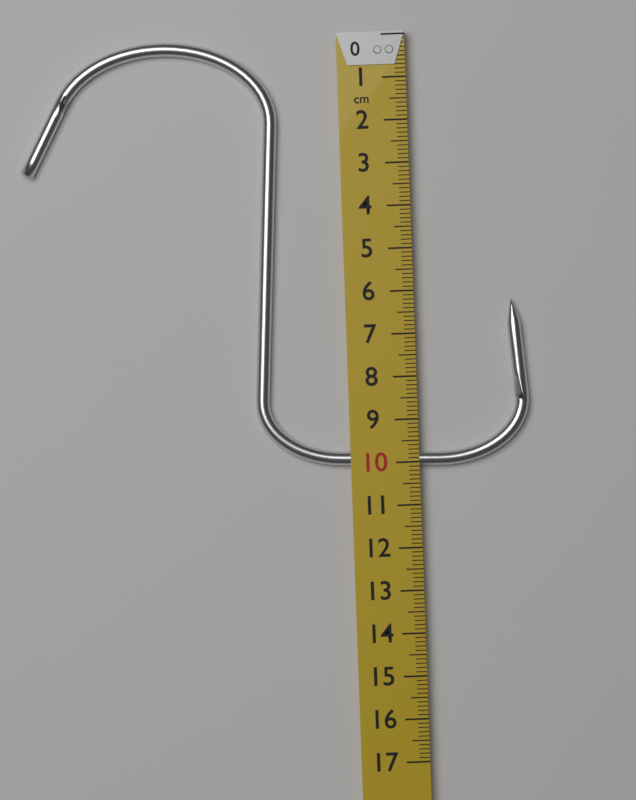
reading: 10.1 cm
